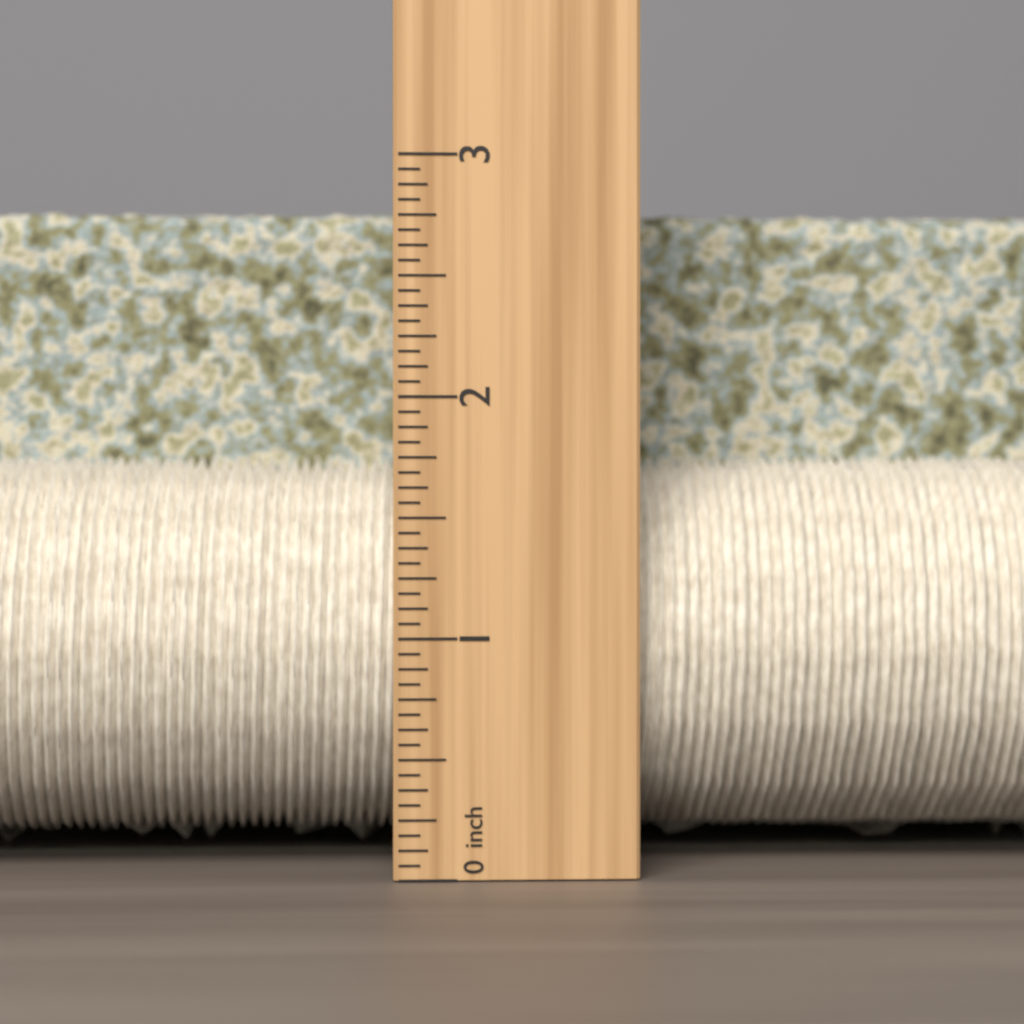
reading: 2.8750 inch
